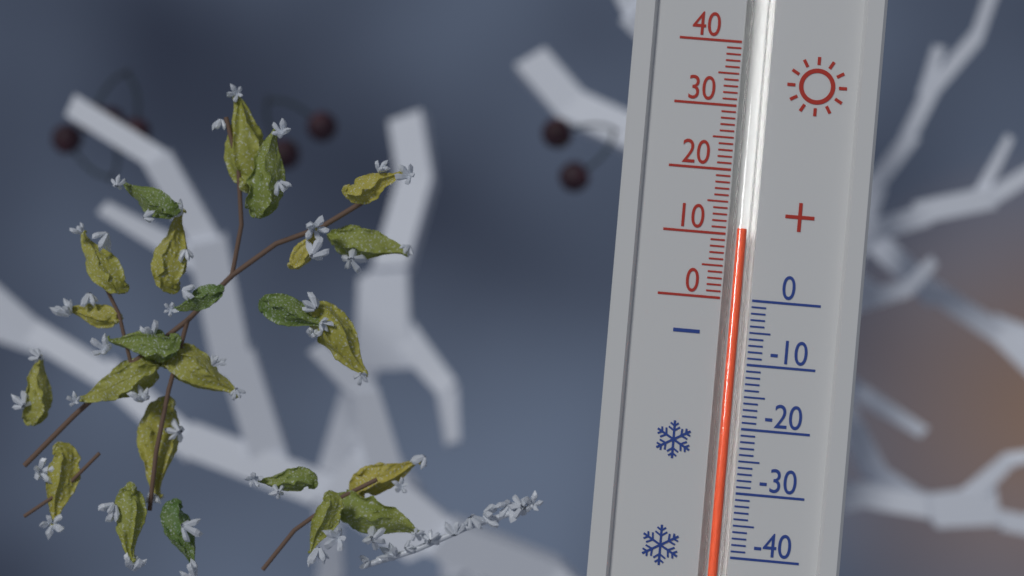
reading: 11 (no unit)
